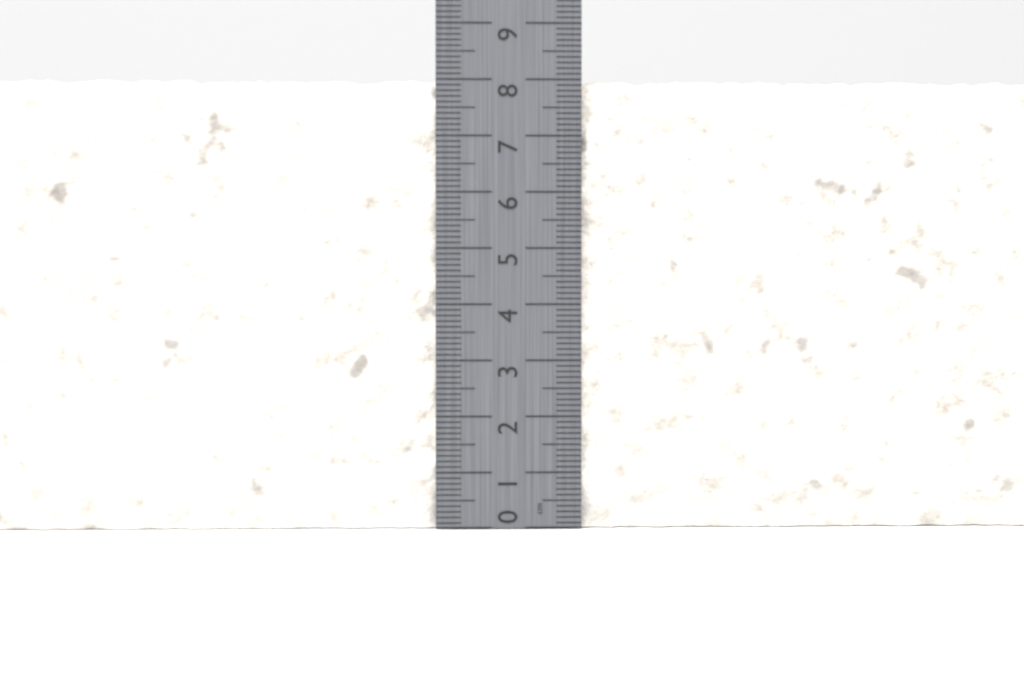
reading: 8.0 cm
